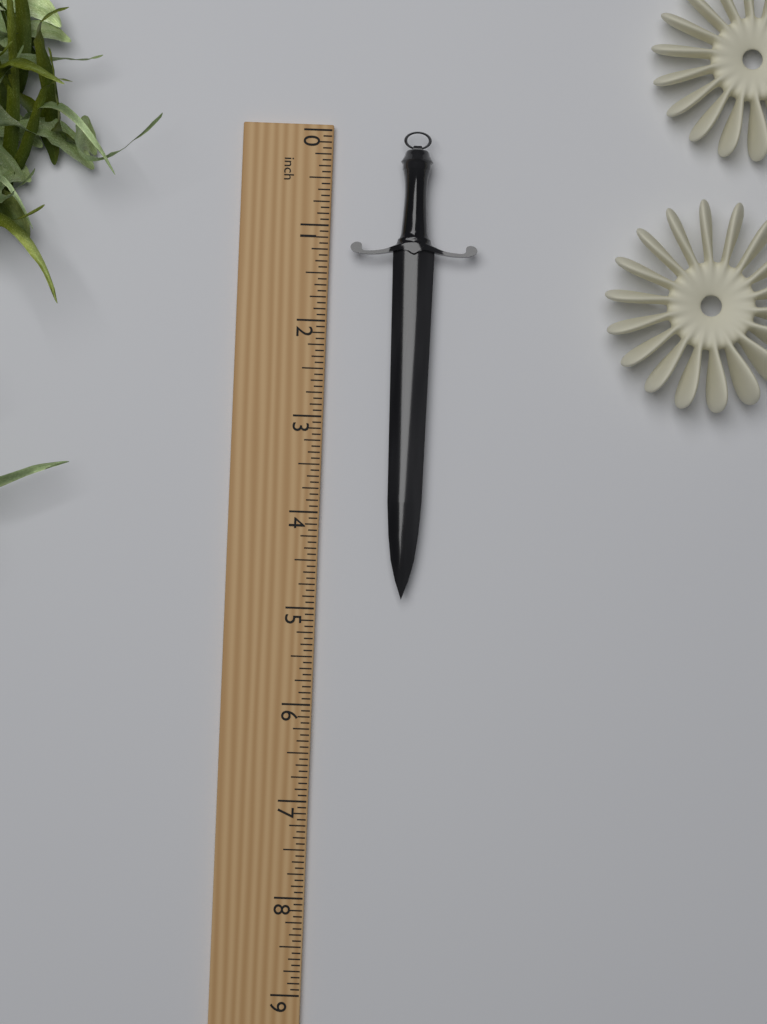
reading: 4.8750 inch
